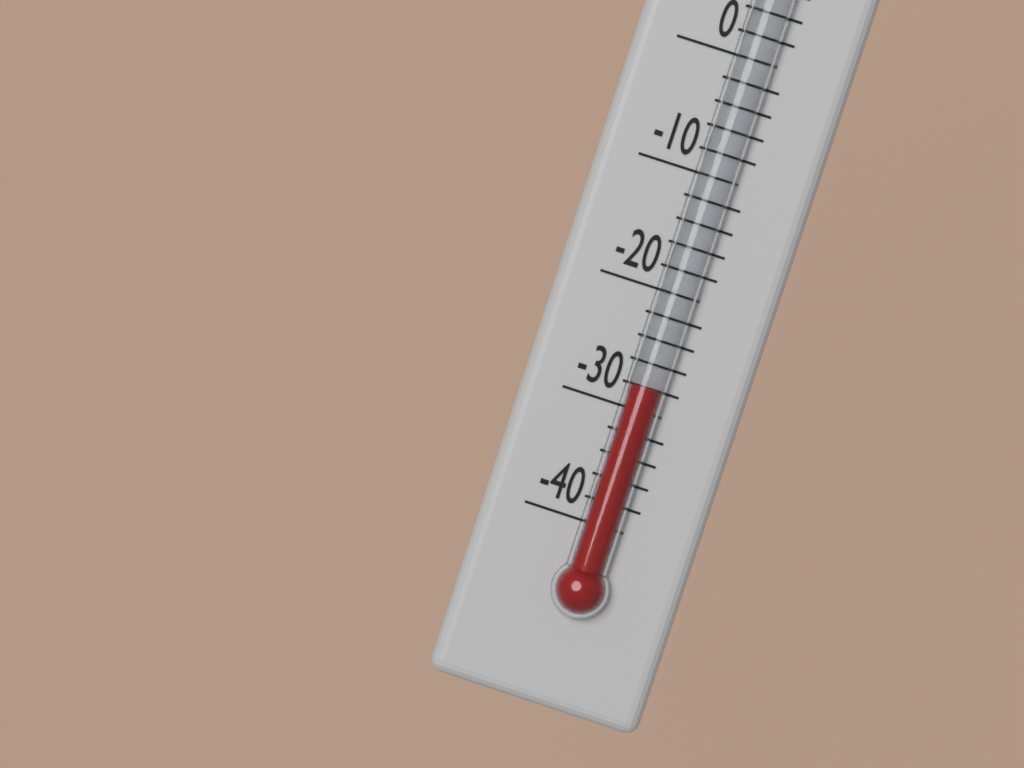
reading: -28 °F
